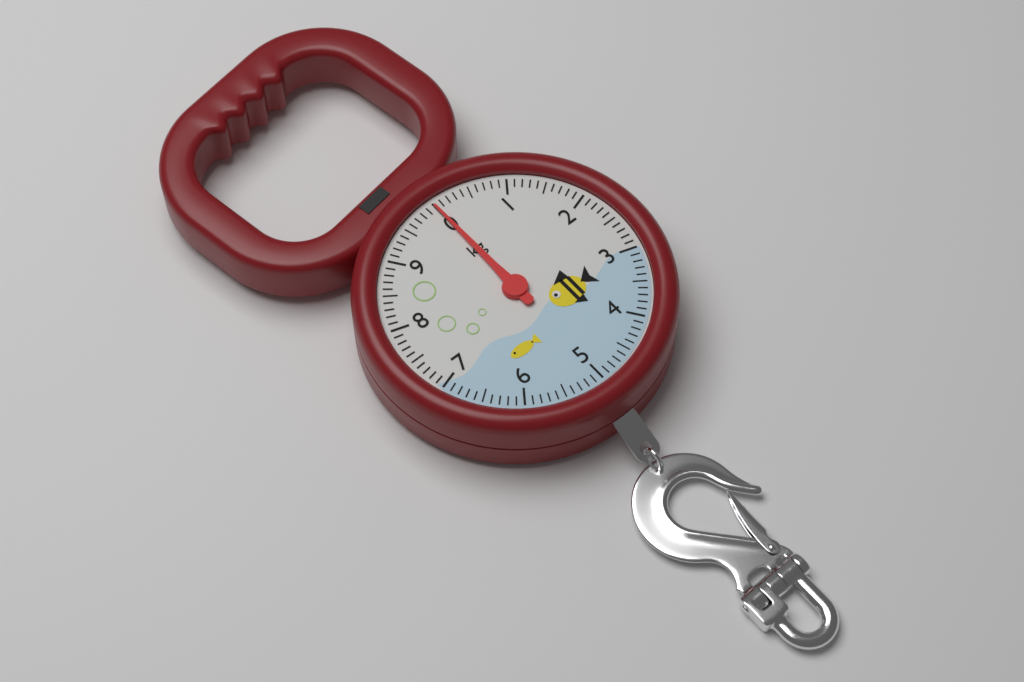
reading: 0.0 kg
